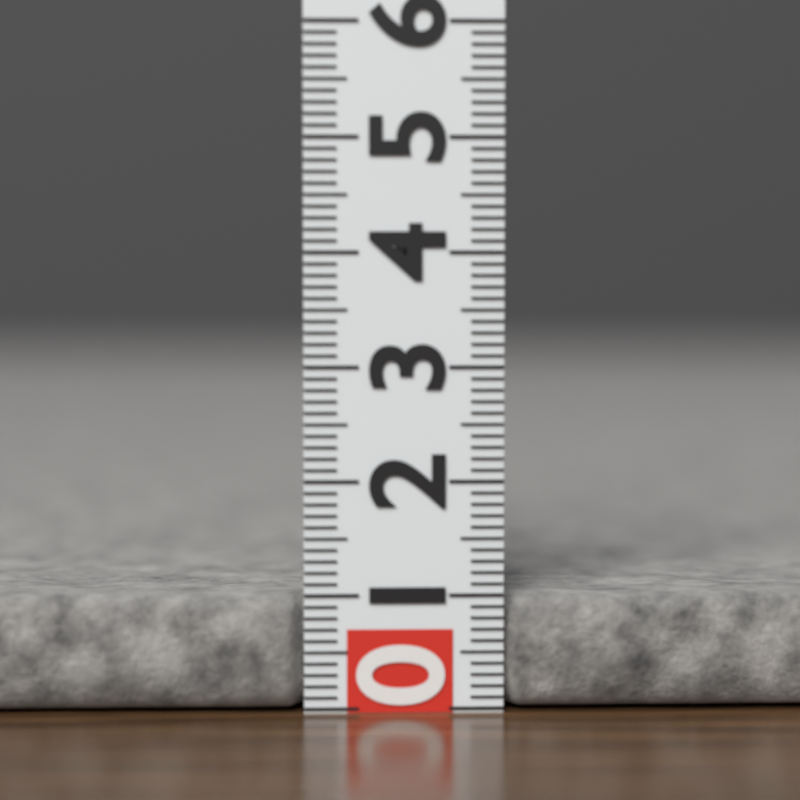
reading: 1.0 (no unit)
